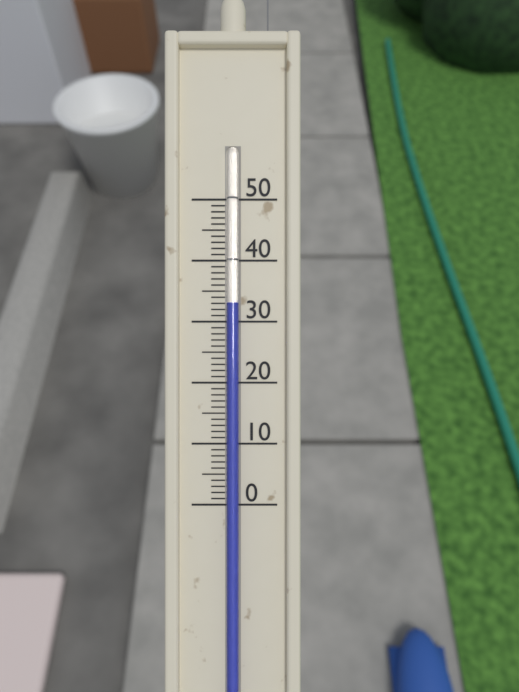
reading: 33 (no unit)
